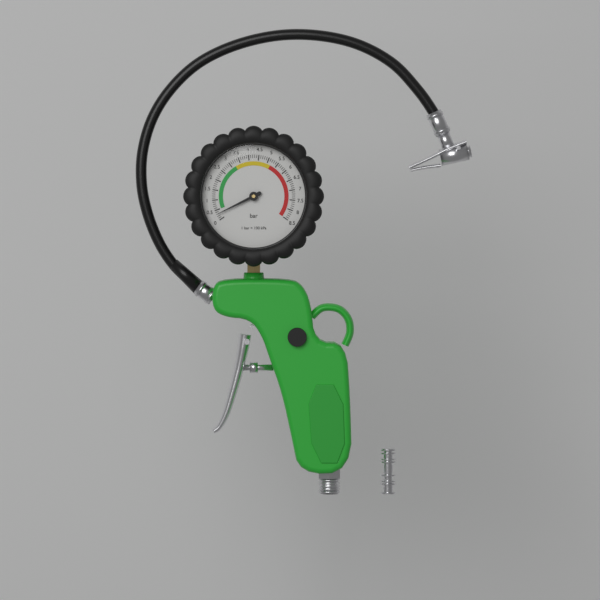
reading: 0.3 bar
